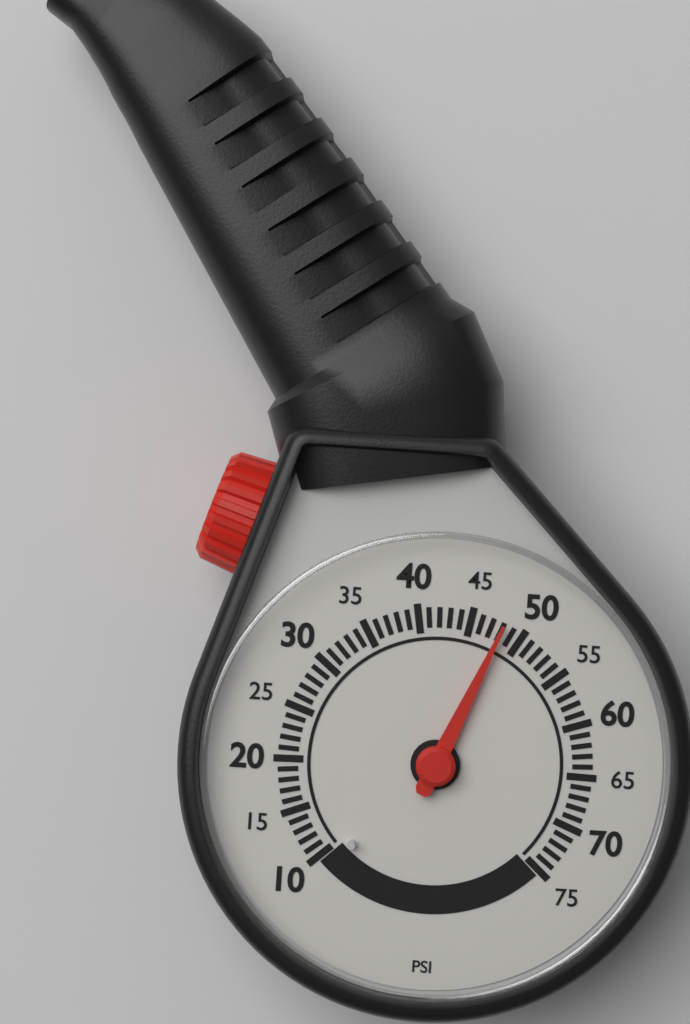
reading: 48 psi
